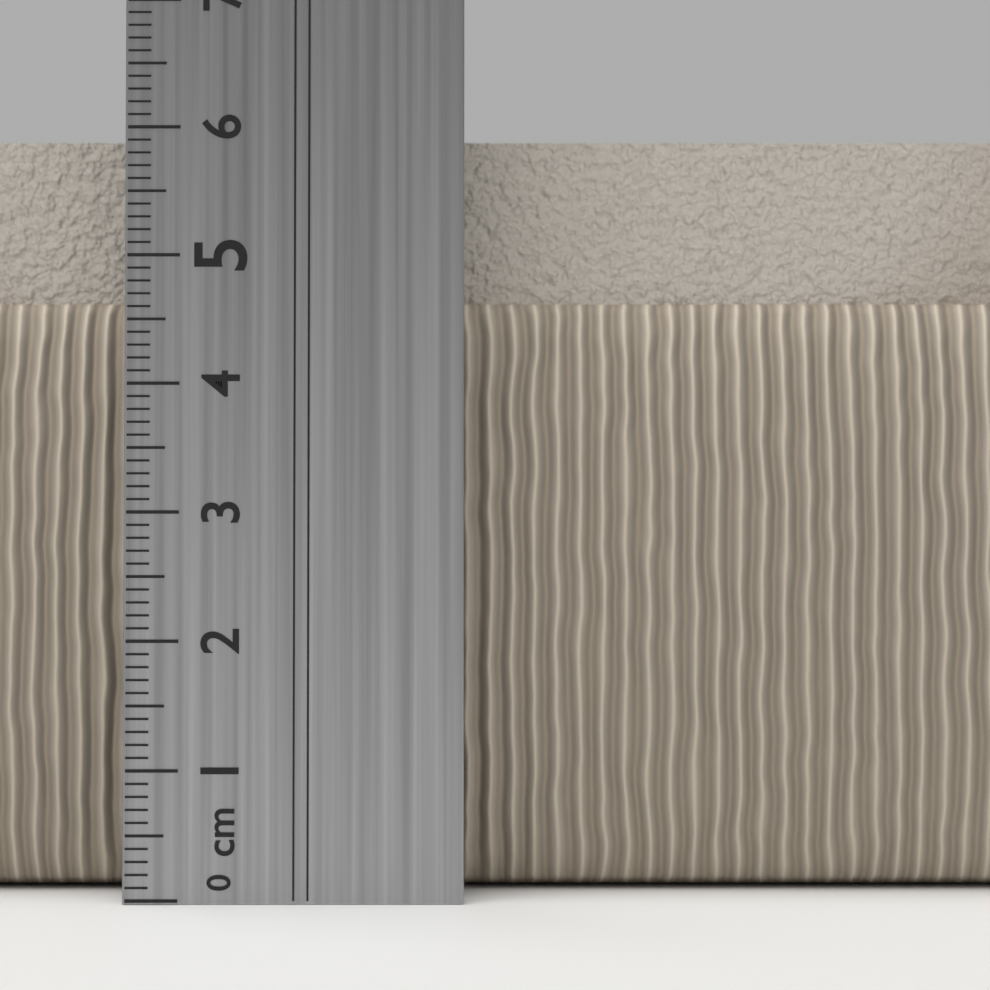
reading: 5.9 cm
